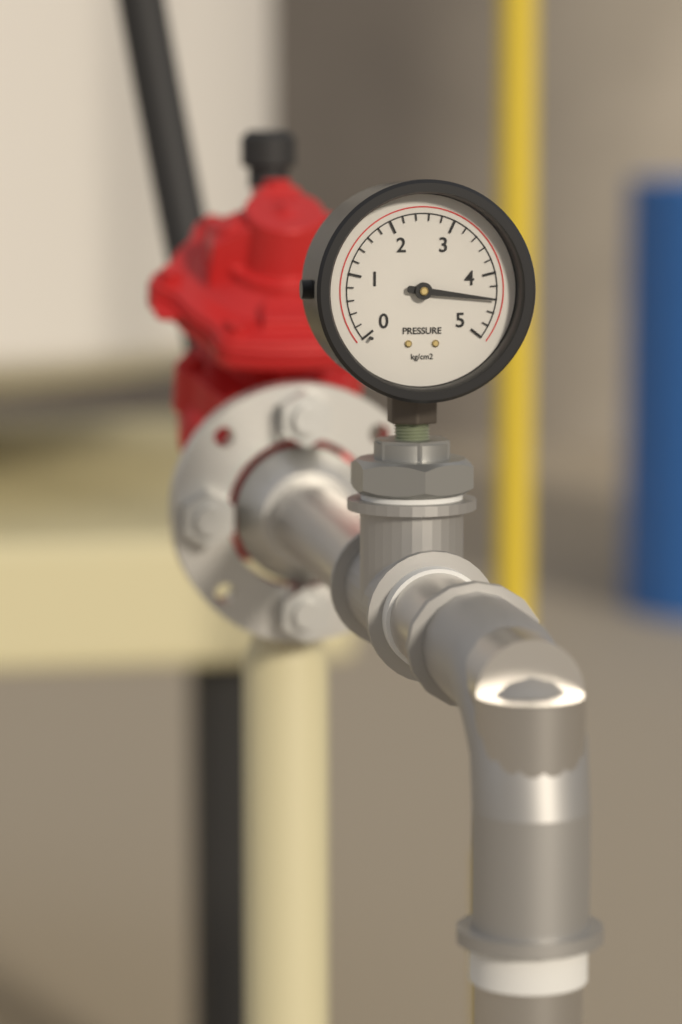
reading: 4.4 kg/cm2
